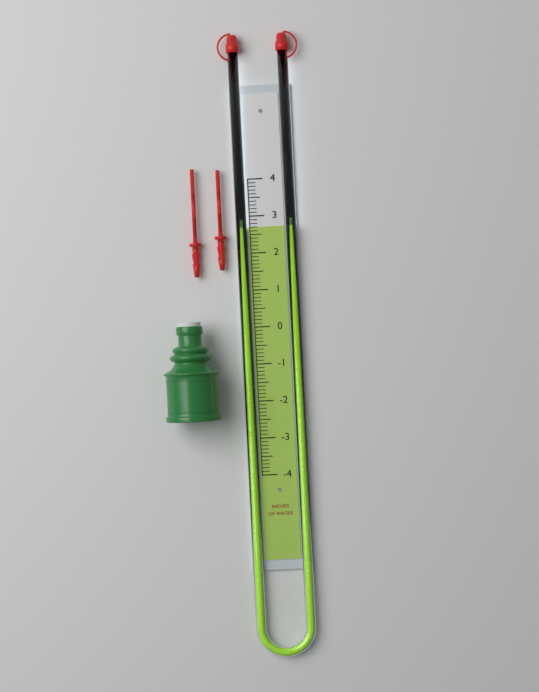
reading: 2.7 in
